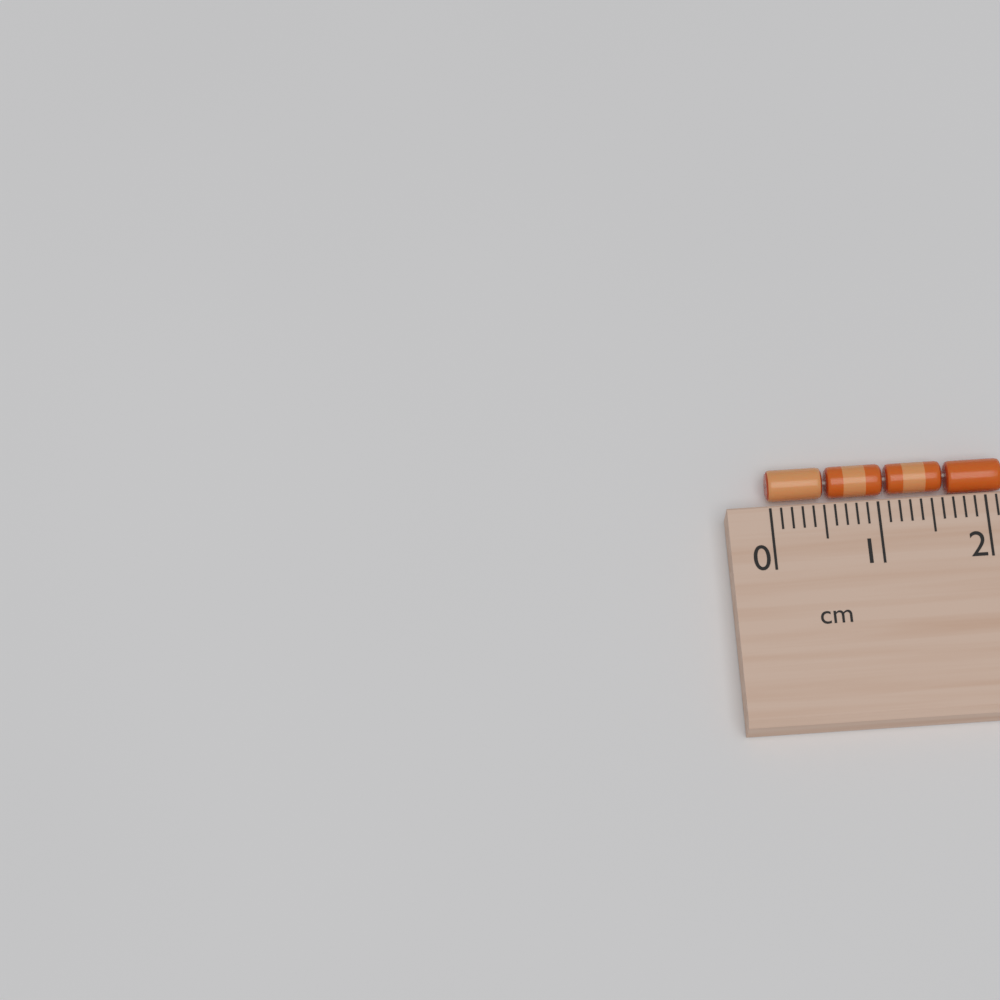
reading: 2.2 cm
